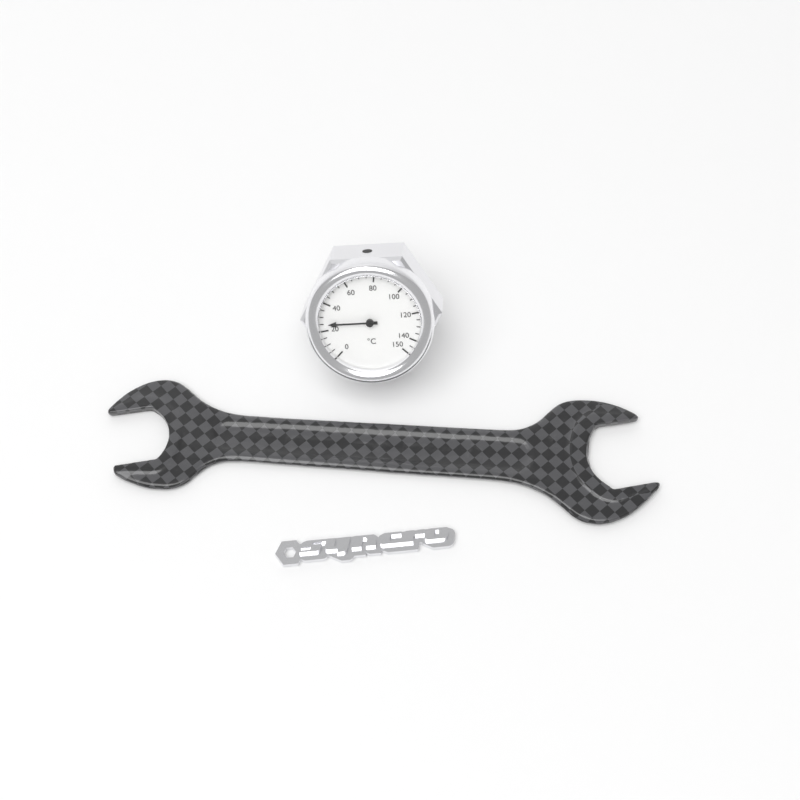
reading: 25 °C
